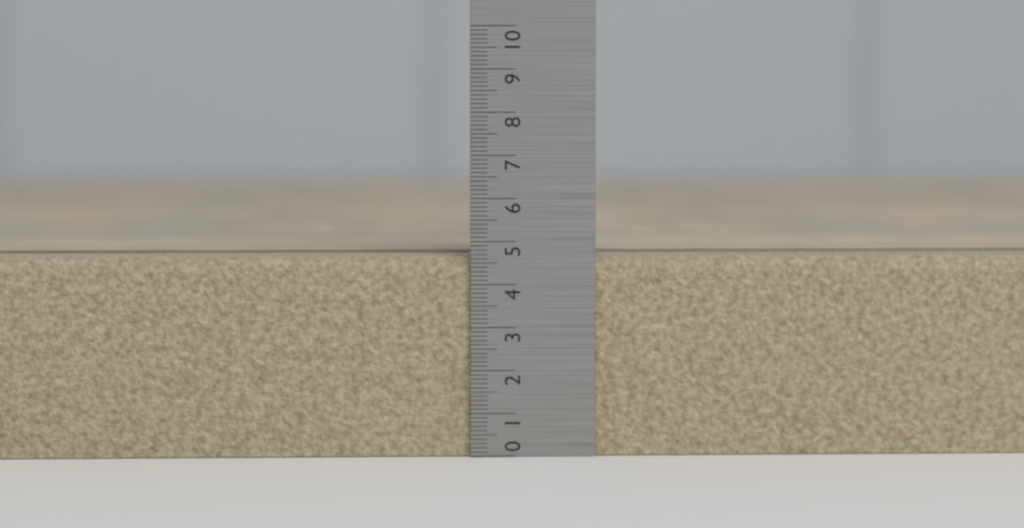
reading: 4.7 (no unit)
